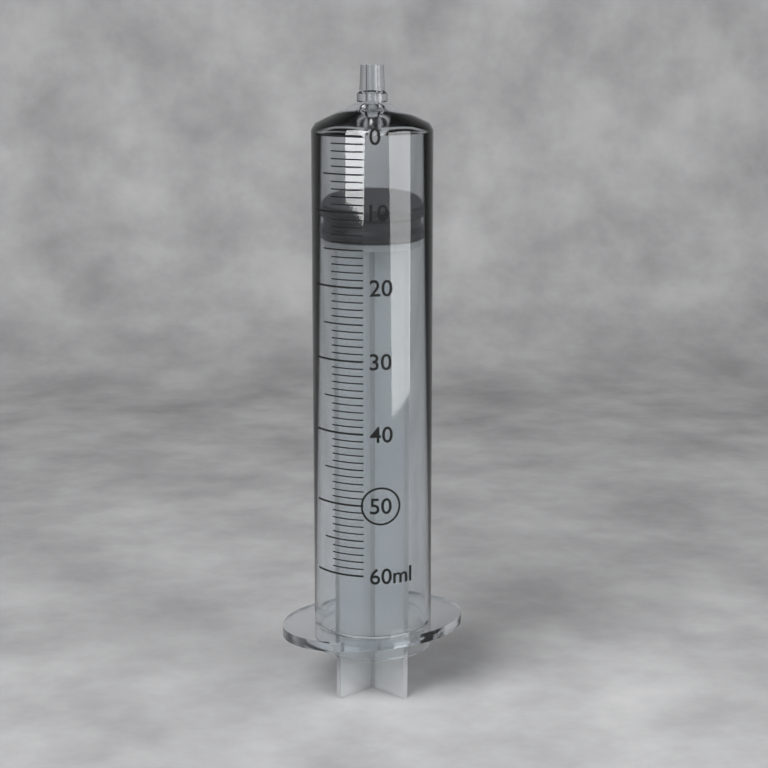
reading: 10 ml
